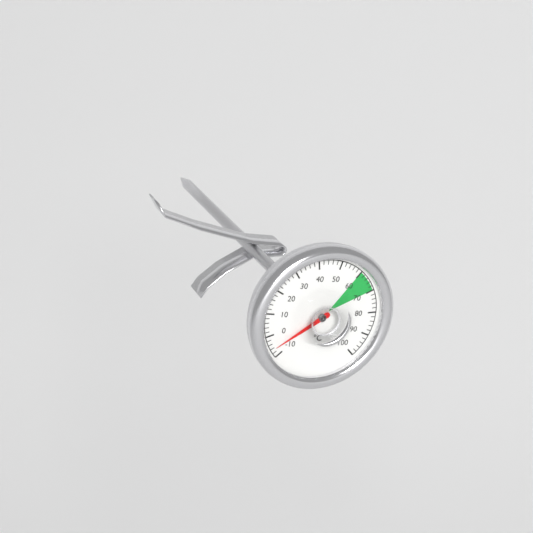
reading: -6 °C
